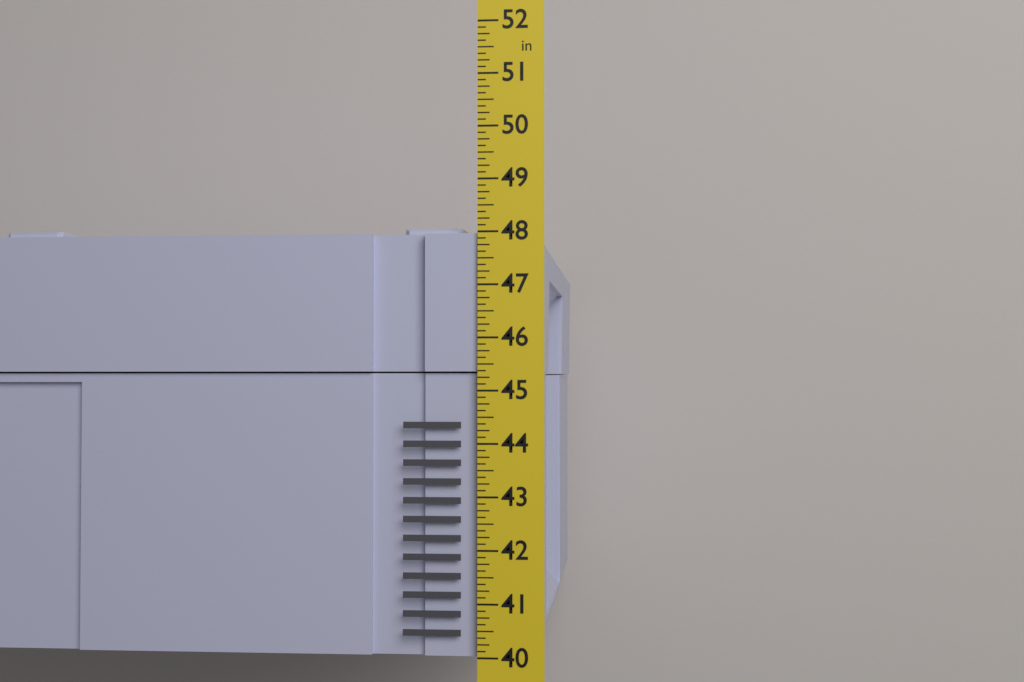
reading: 48.125 in
